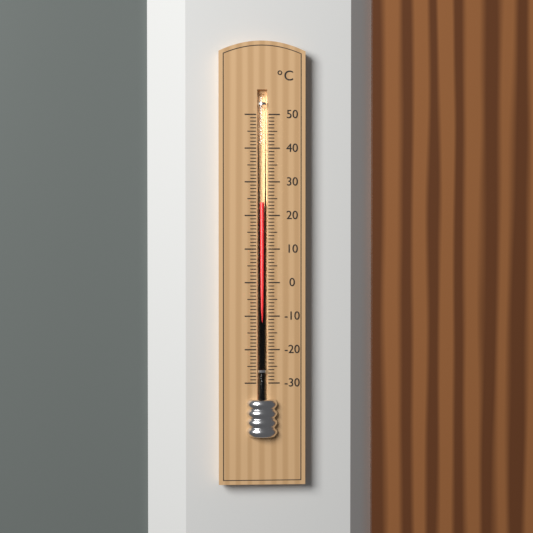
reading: 24 °C
